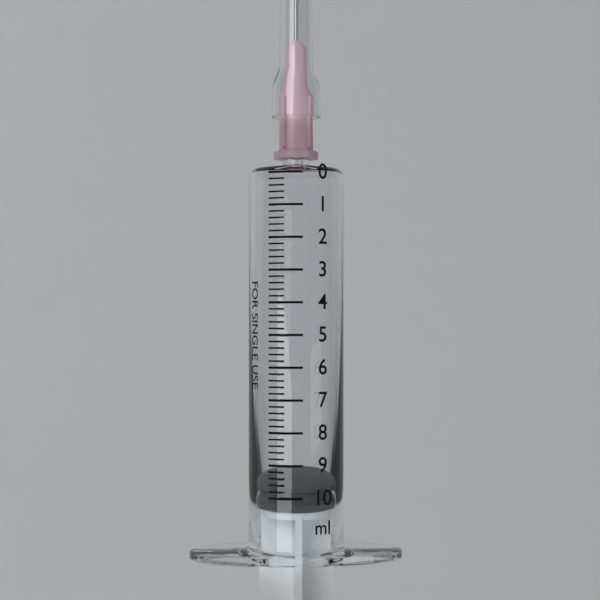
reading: 9.6 ml
